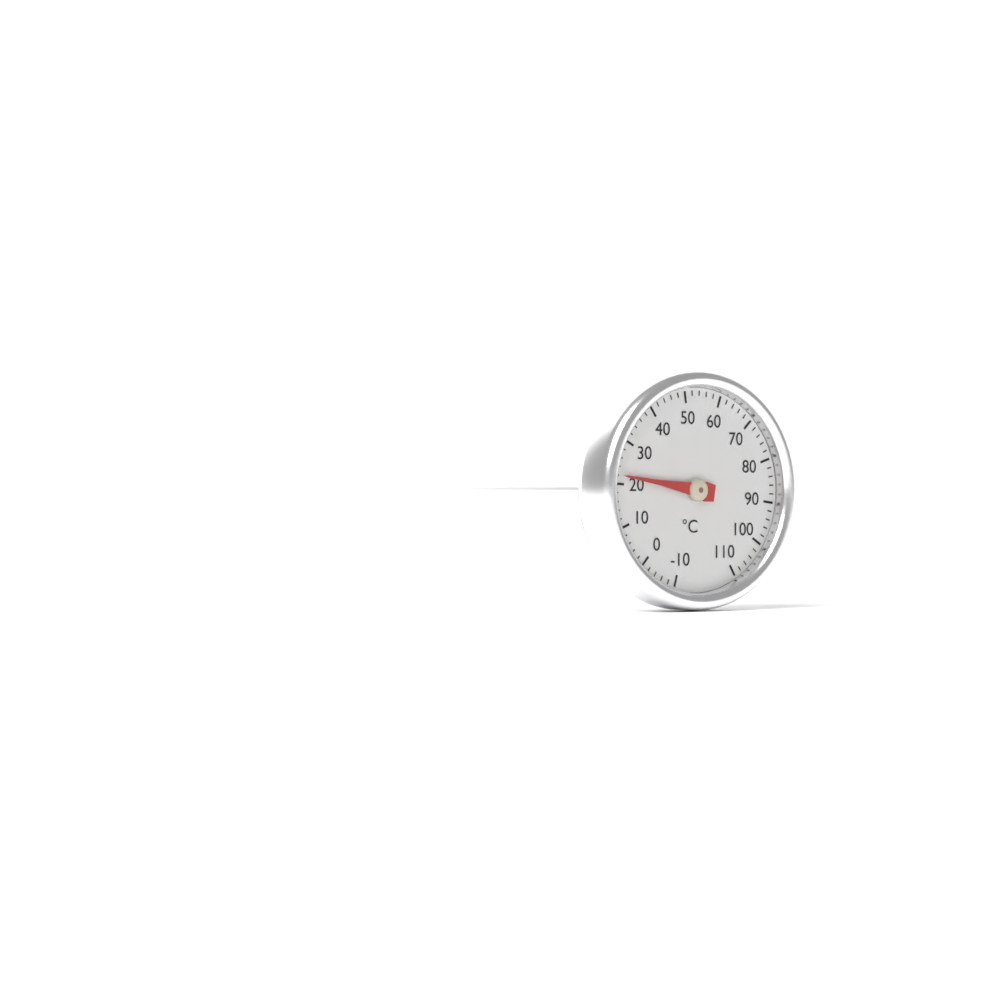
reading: 22 °C
